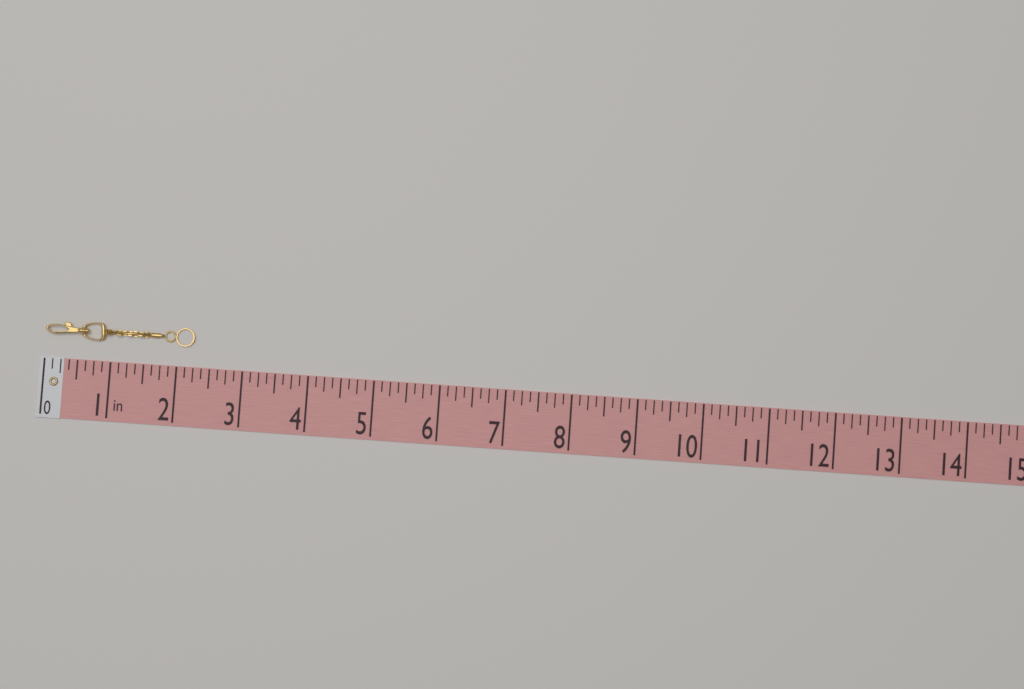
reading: 2.250 in
